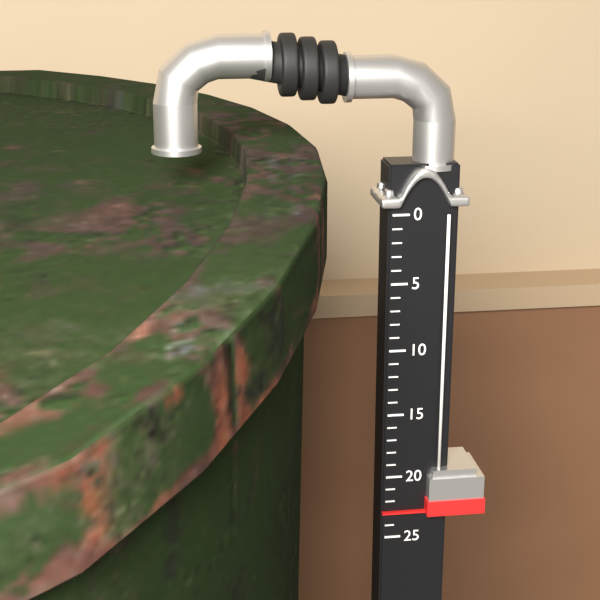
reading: 23 (no unit)
